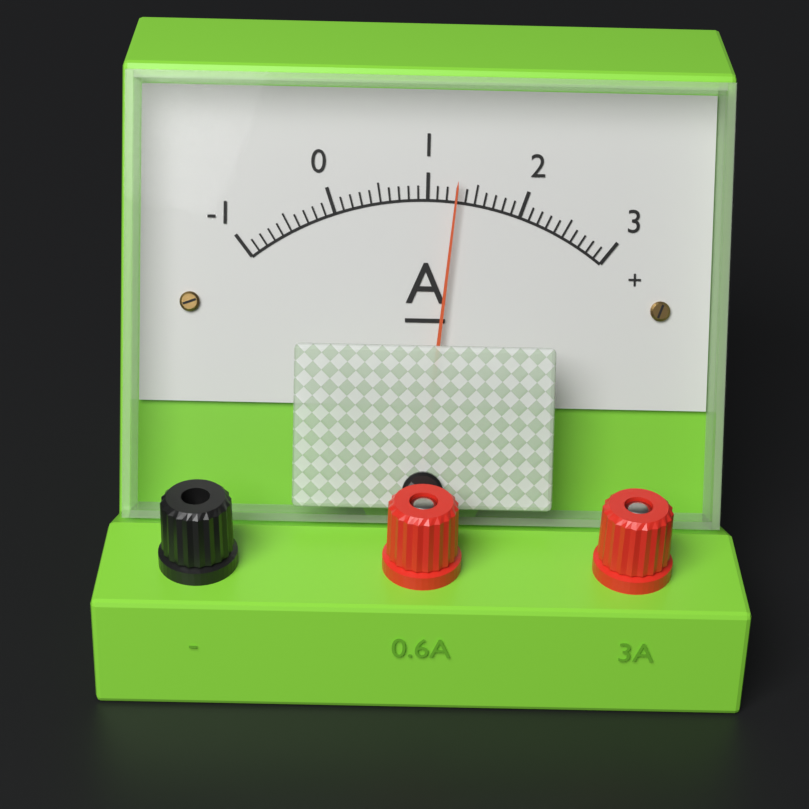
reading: 1.3 A
